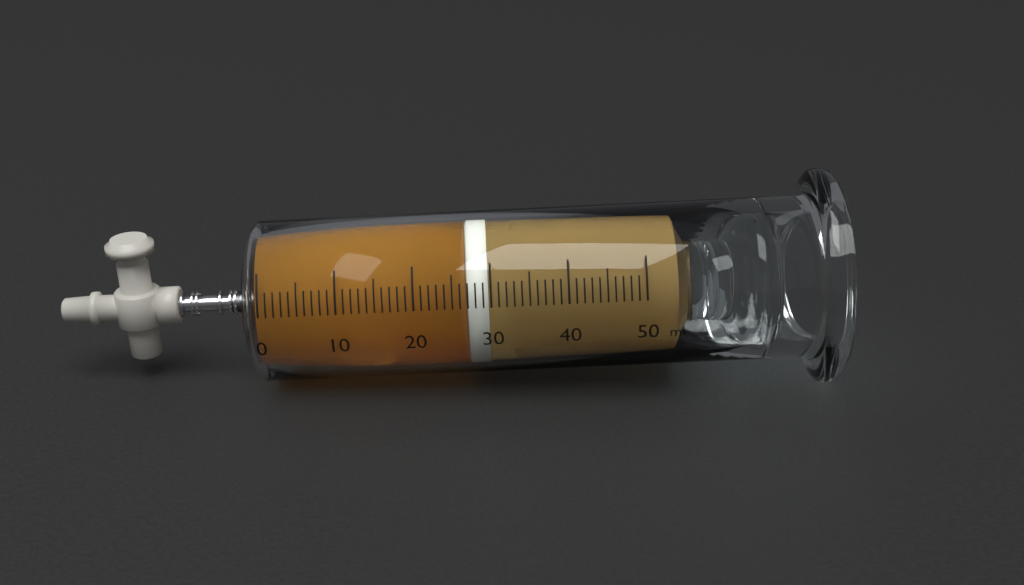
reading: 27 ml
